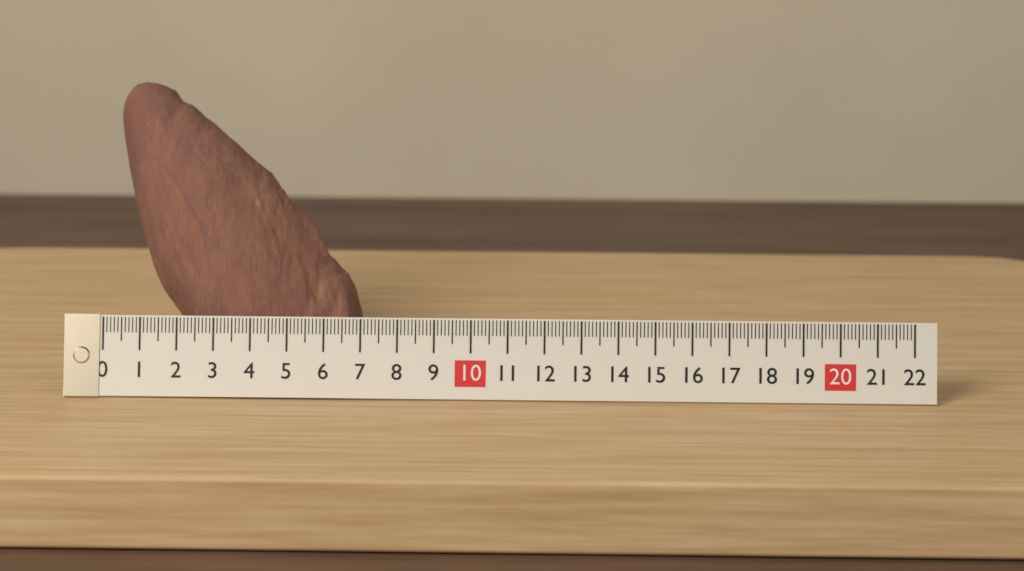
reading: 6.9 (no unit)
